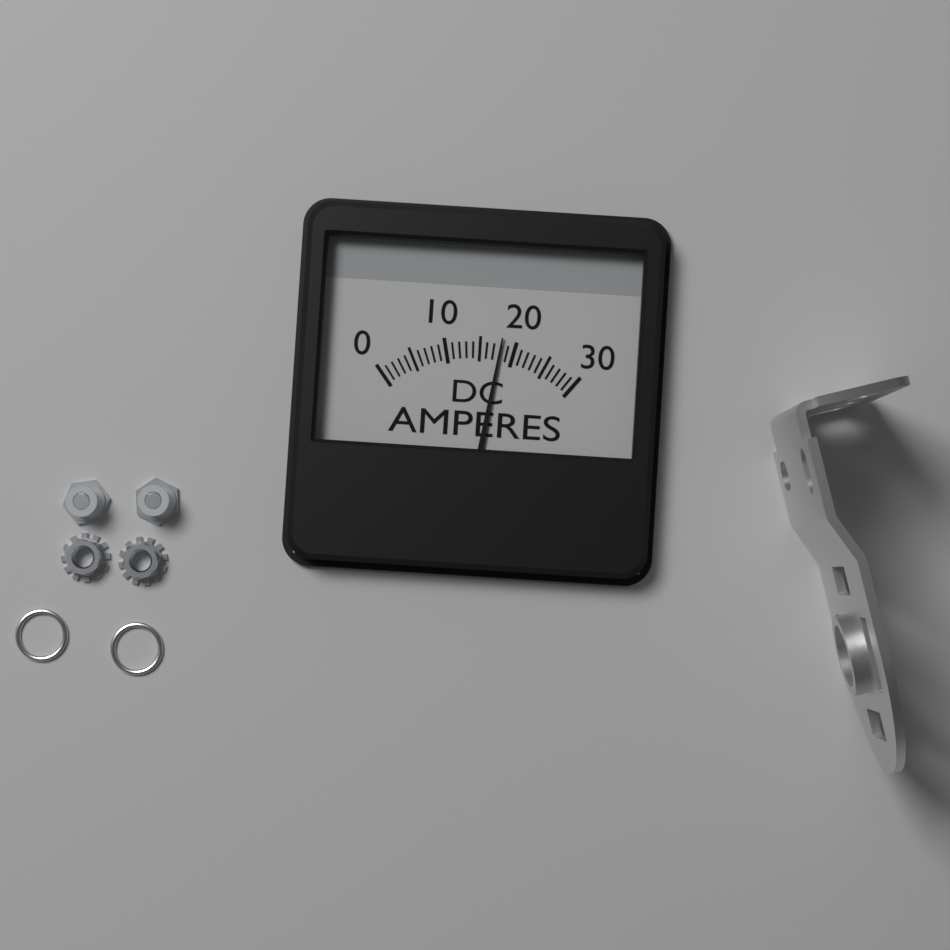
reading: 18 A
